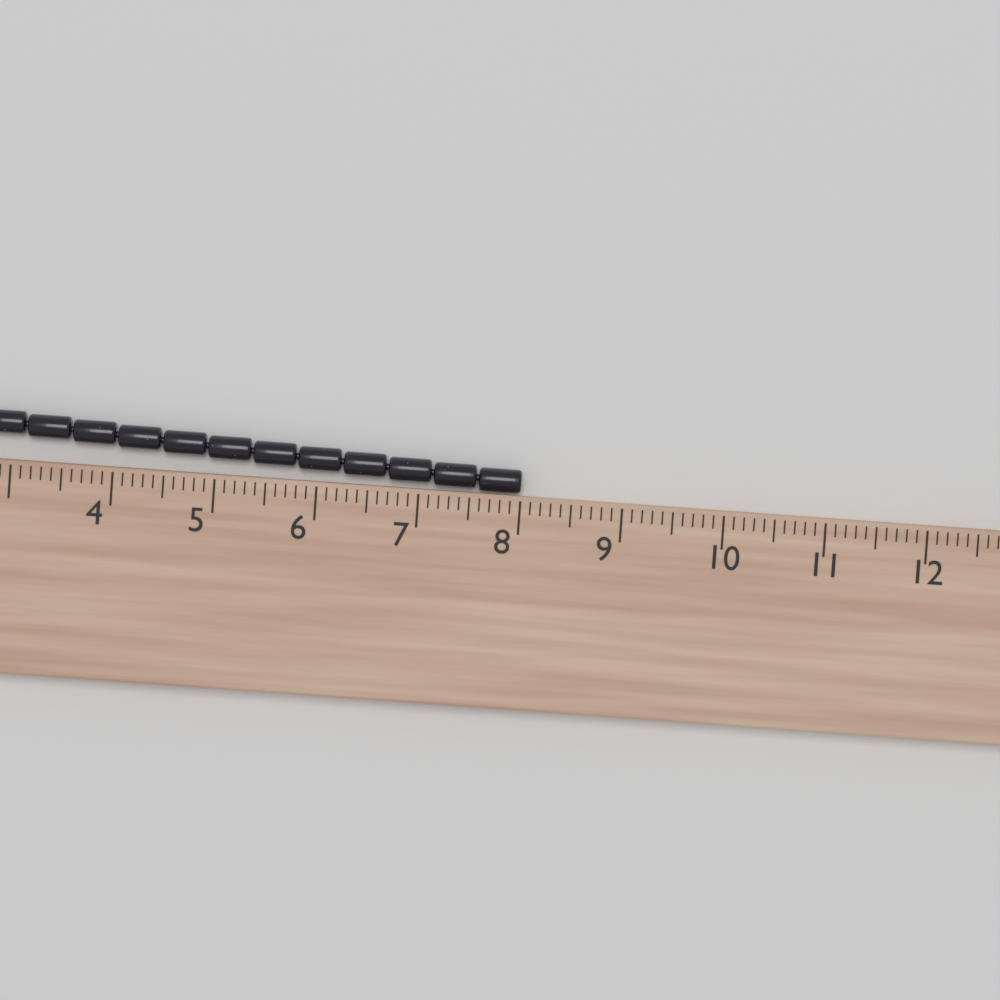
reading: 8.0 cm
